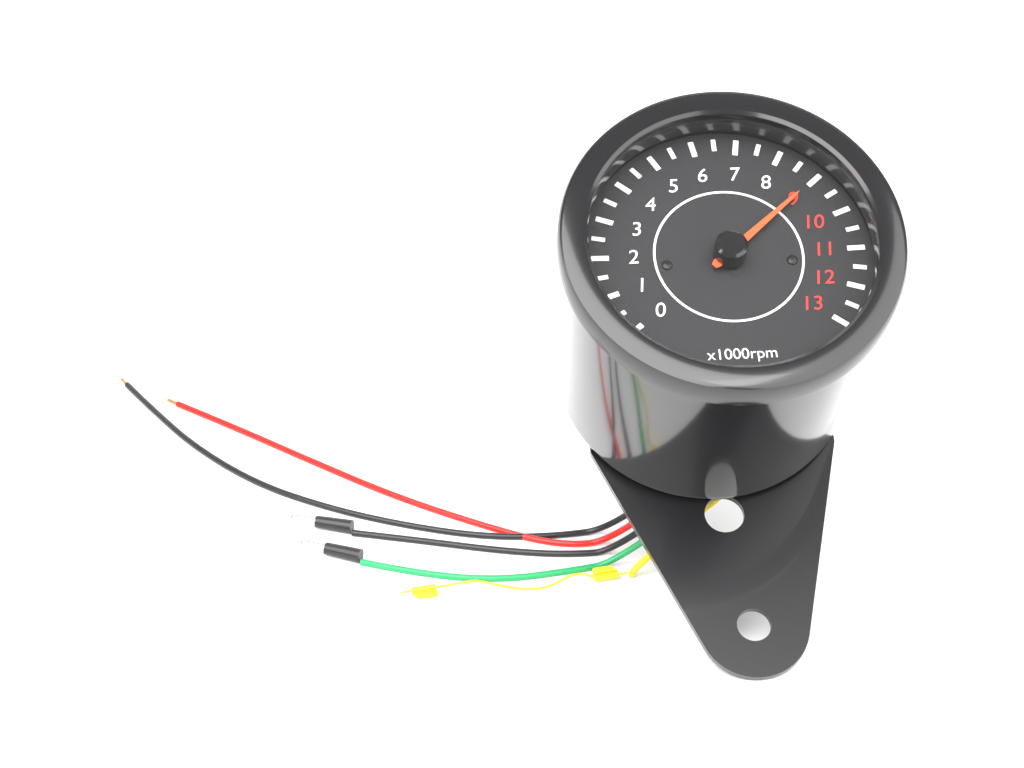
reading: 9.0 x1000rpm
